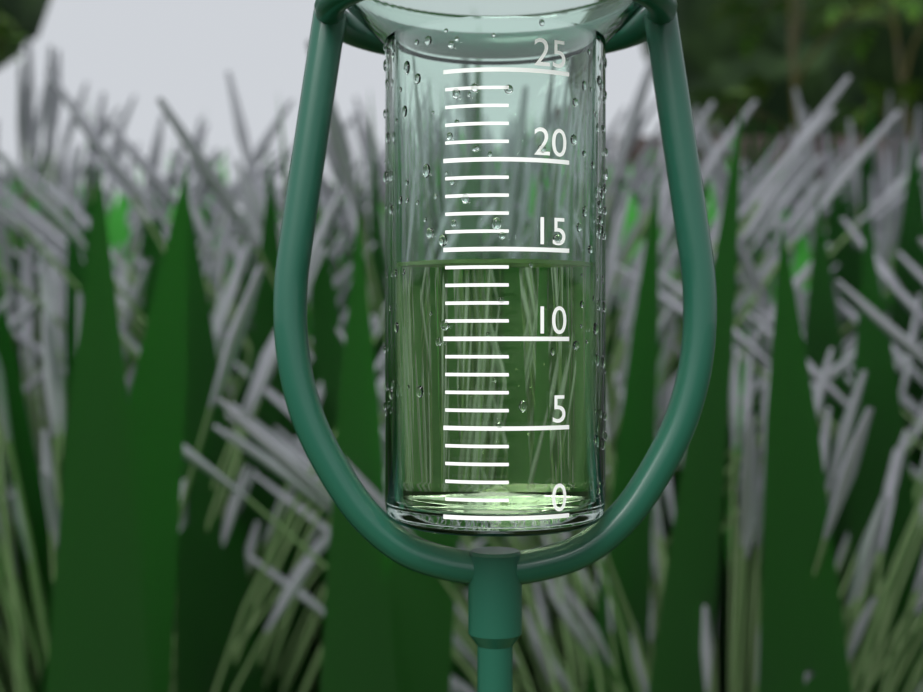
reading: 14.5 (no unit)
